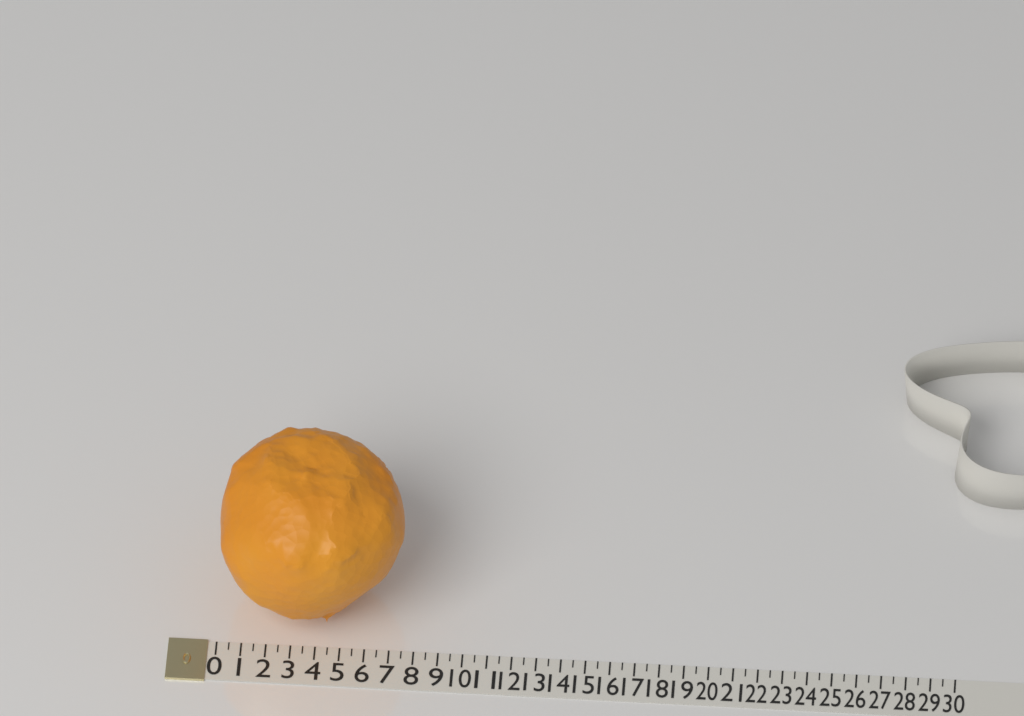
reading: 7.5 (no unit)
